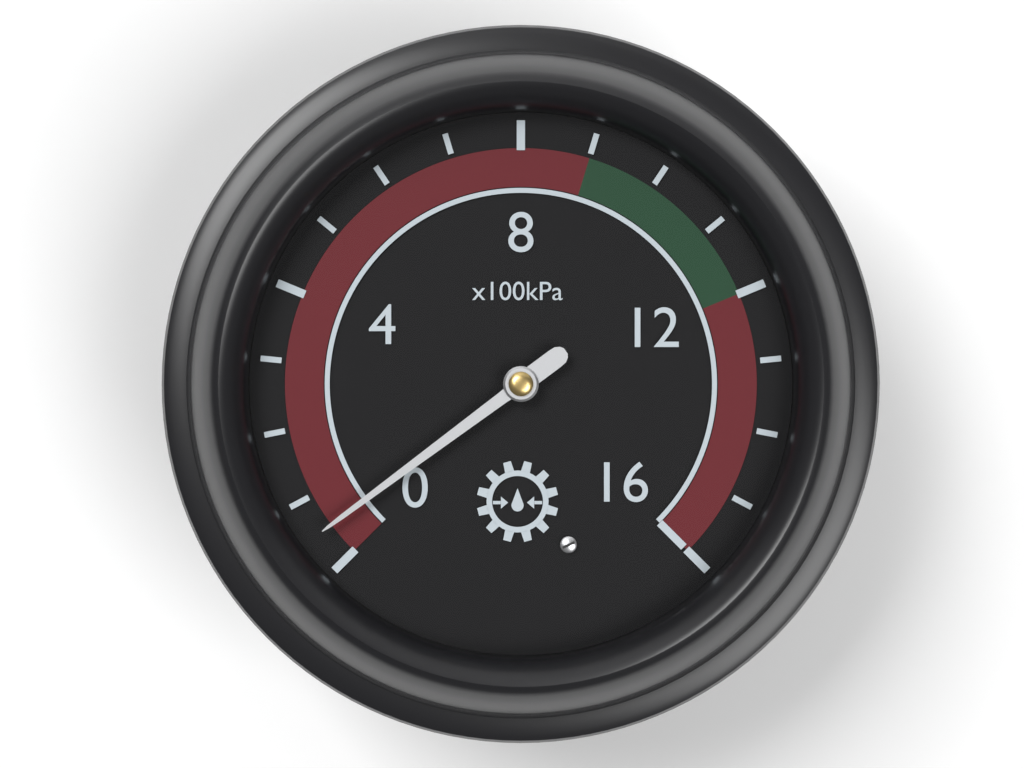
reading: 50 kPa
